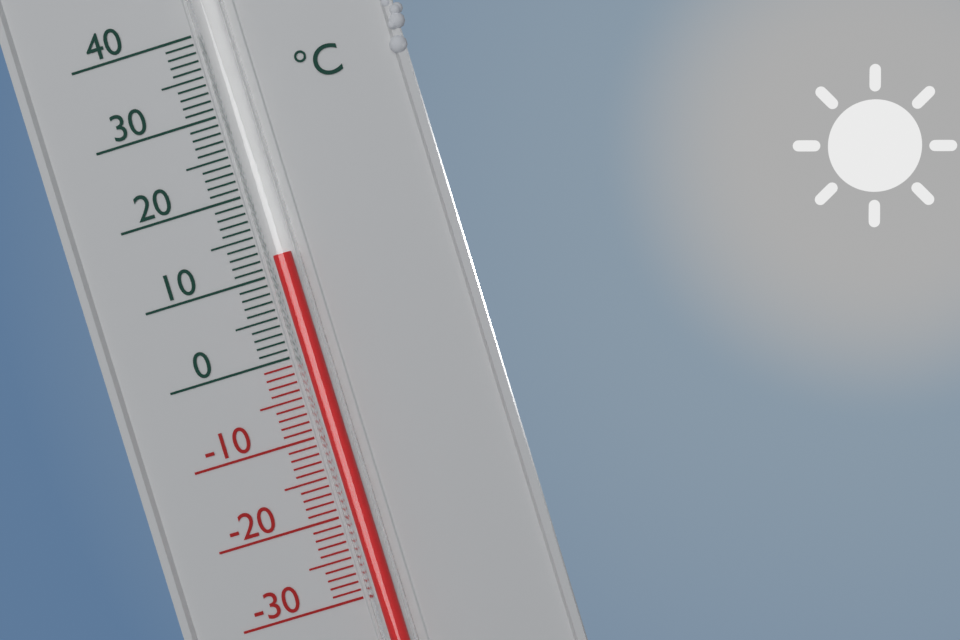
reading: 12 °C
